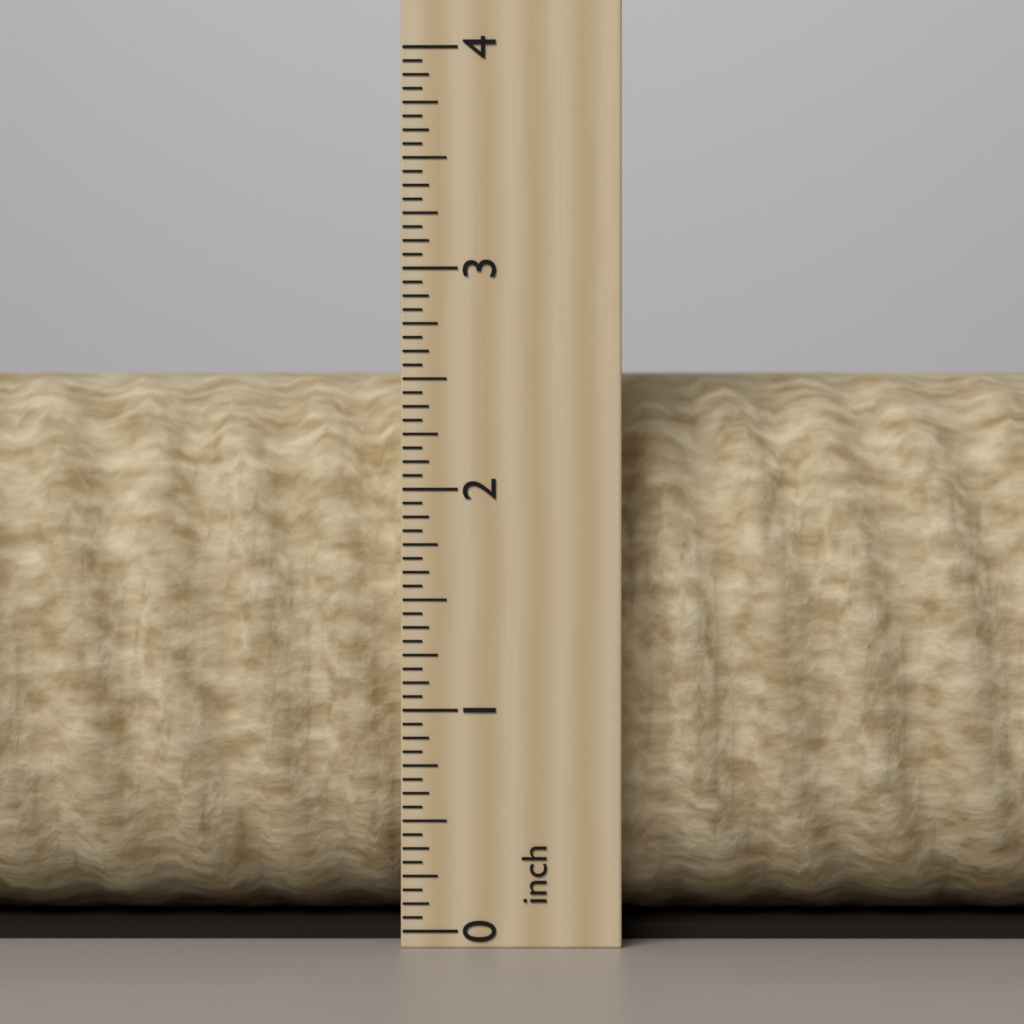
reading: 2.6250 inch
